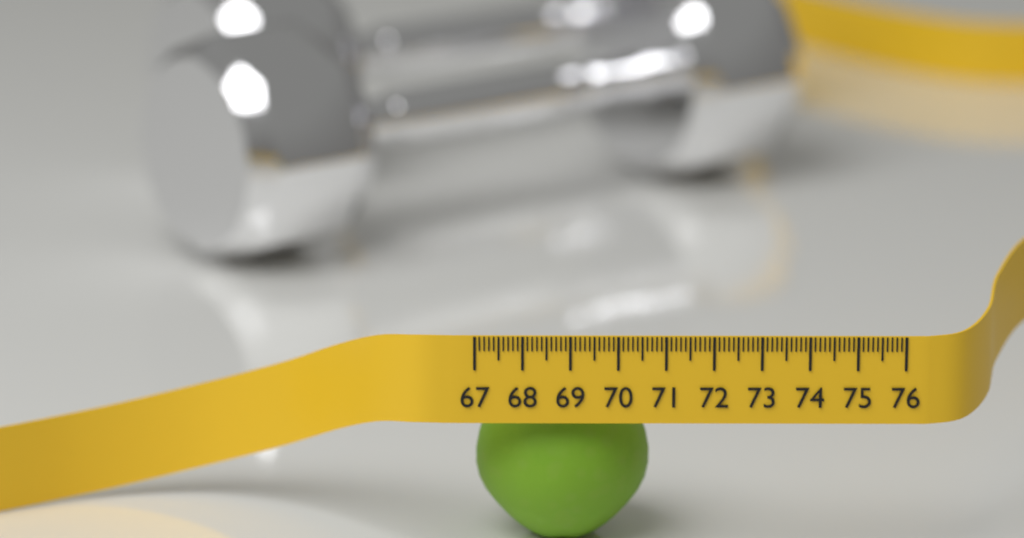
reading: 70.7 (no unit)
